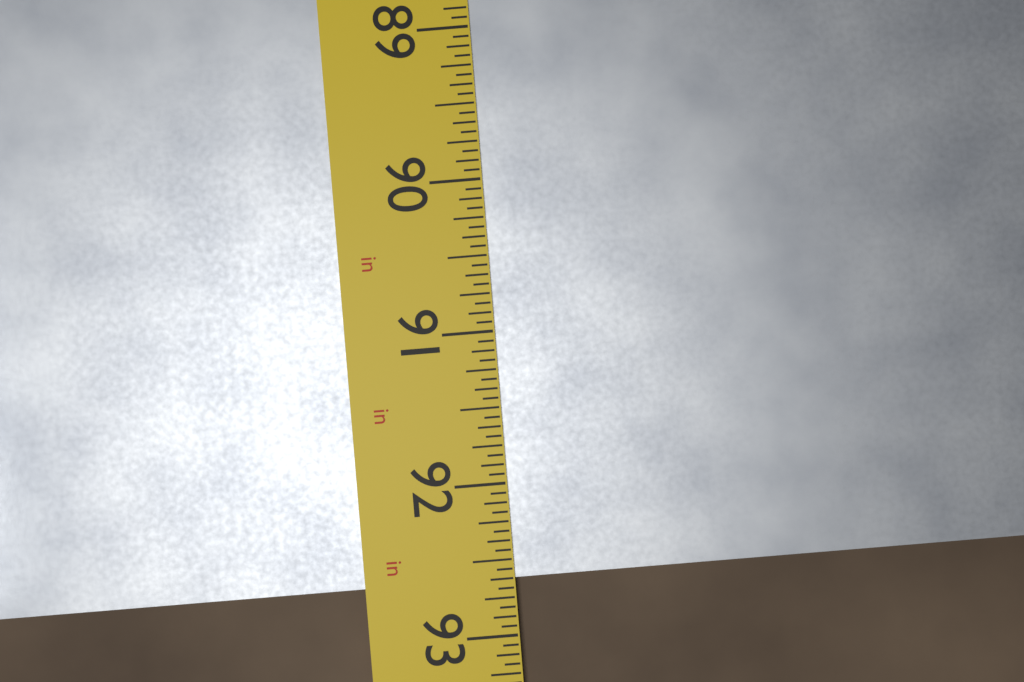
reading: 92.6250 in
